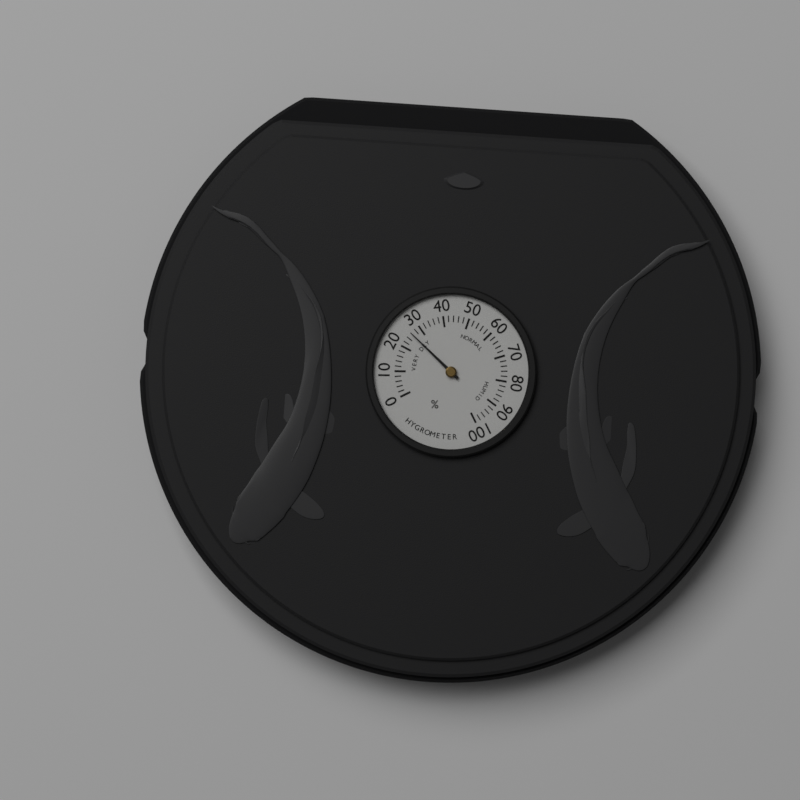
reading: 26 %
